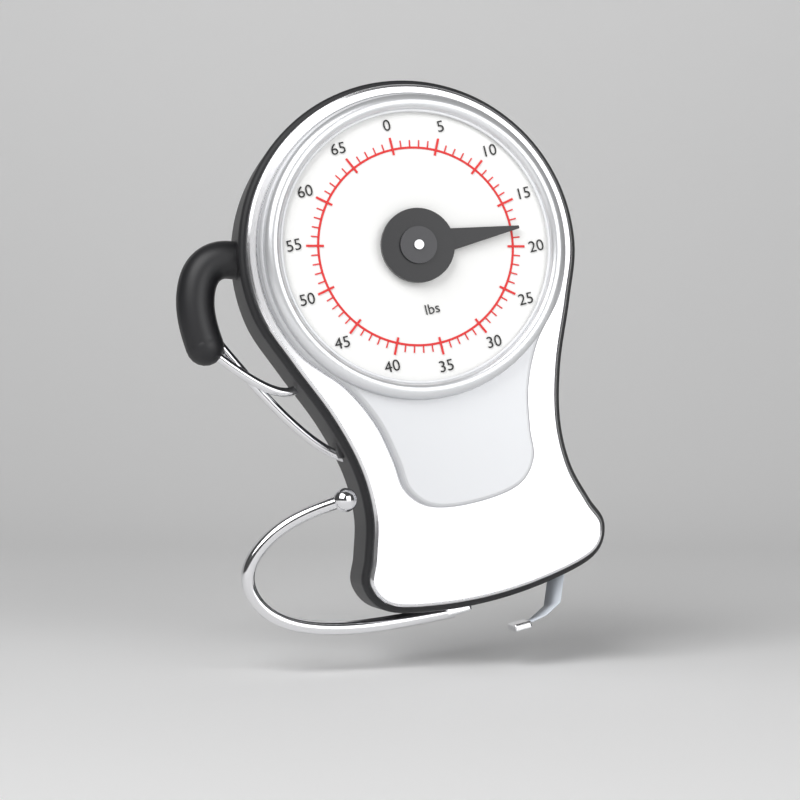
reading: 18 lbs
